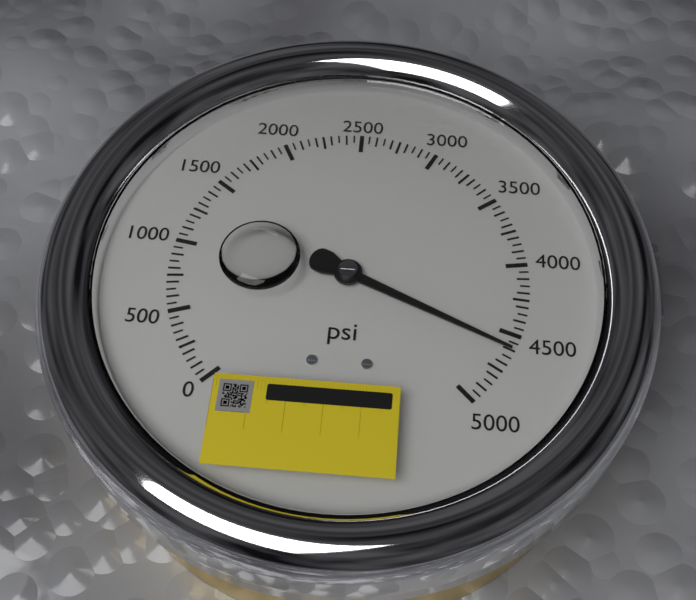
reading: 4600 psi
